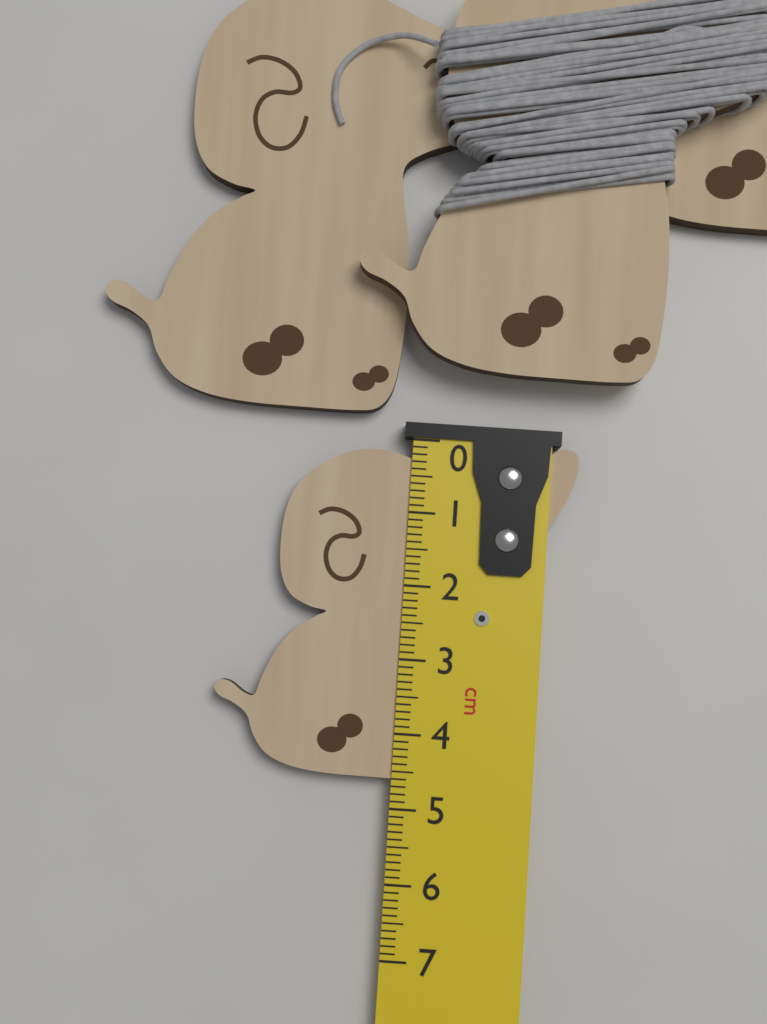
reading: 4.6 cm
